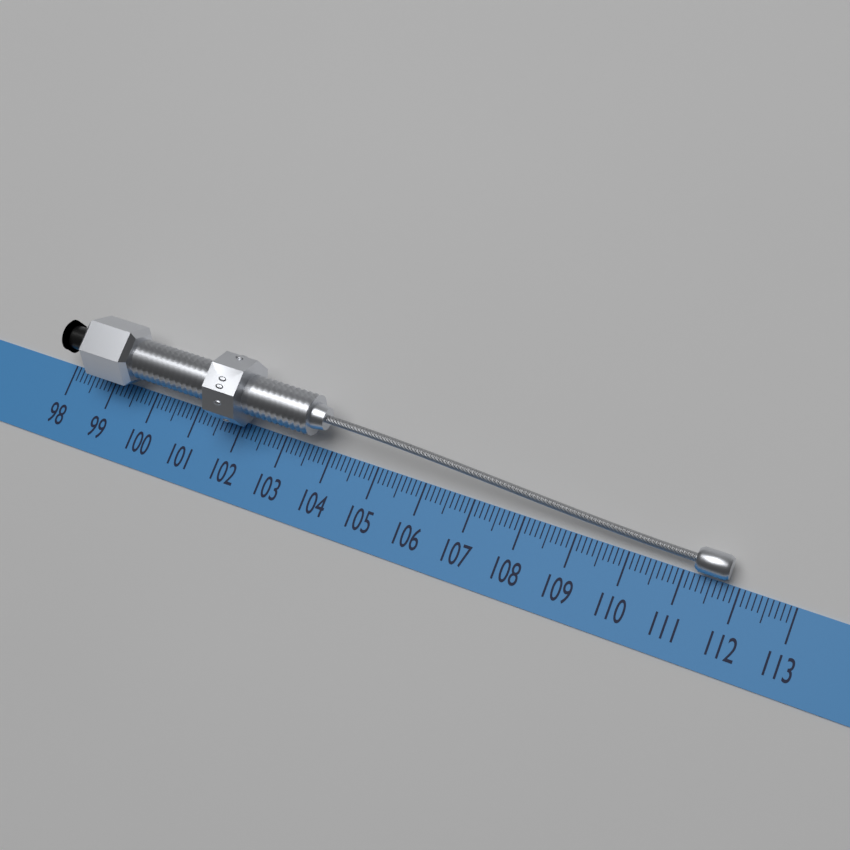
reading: 111.8 (no unit)
